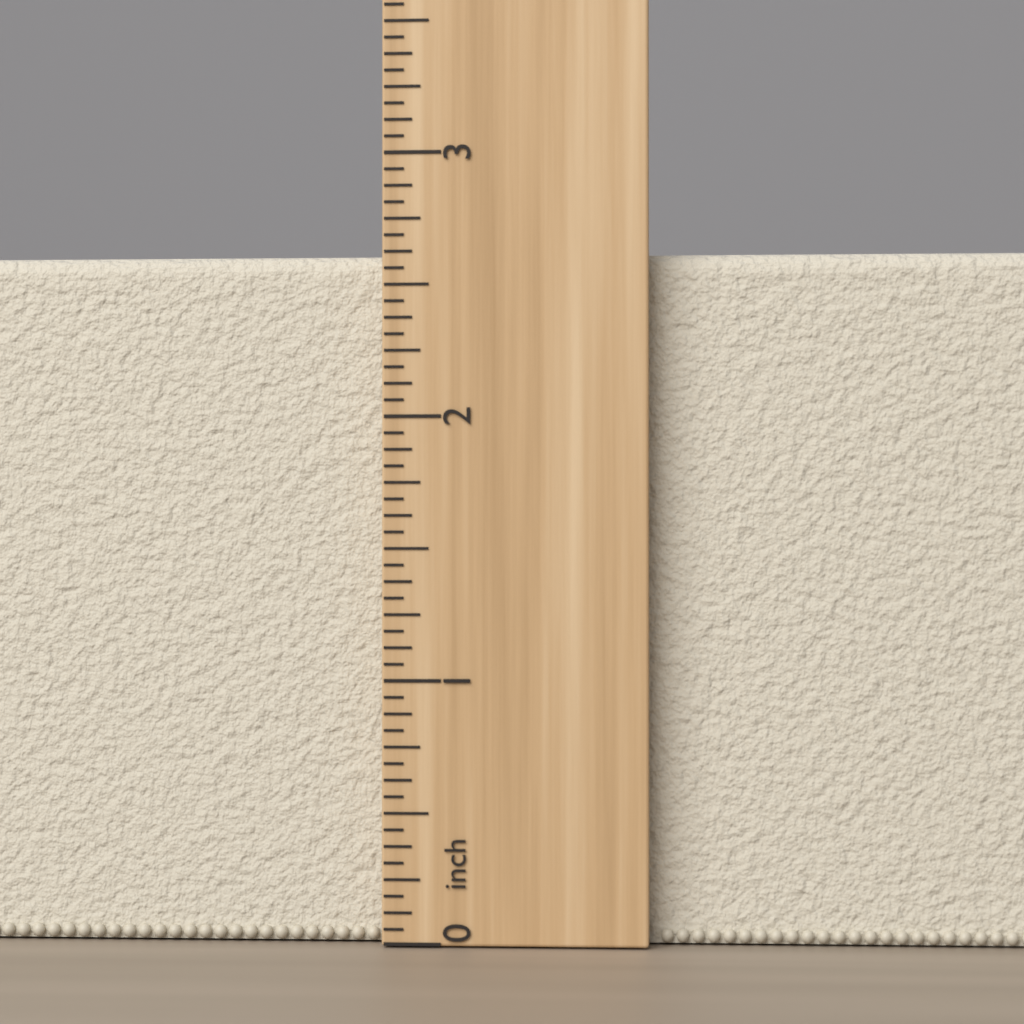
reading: 2.6250 inch
